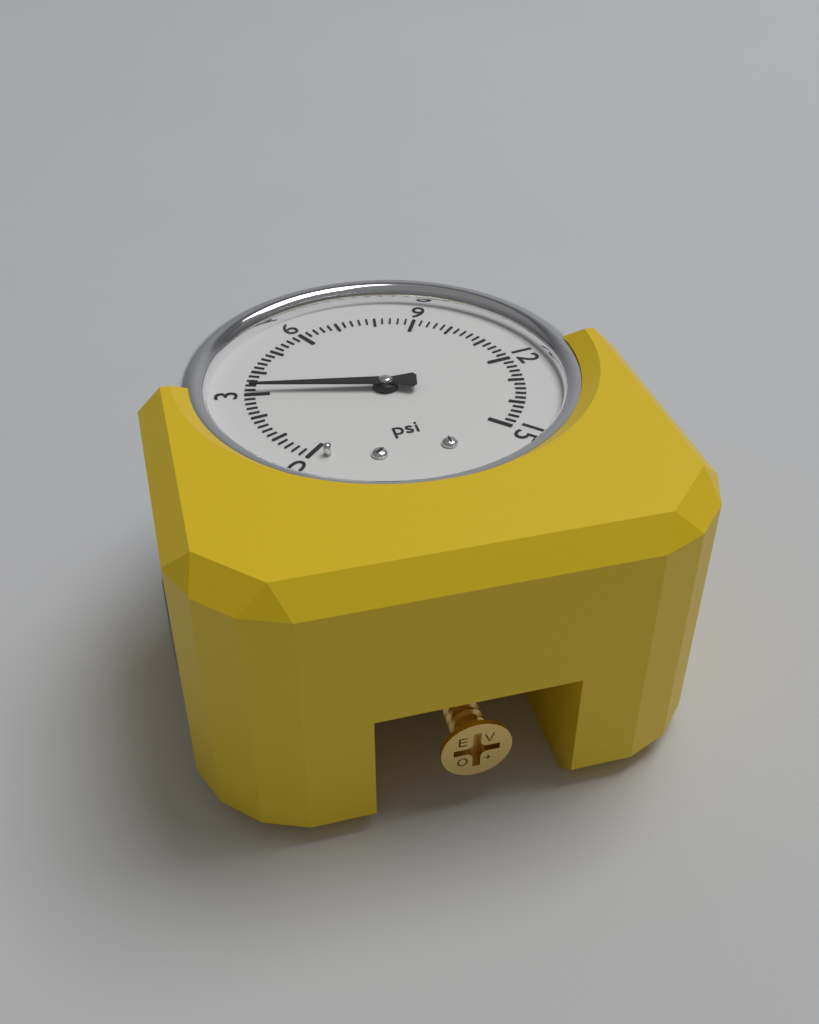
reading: 3.2 psi
